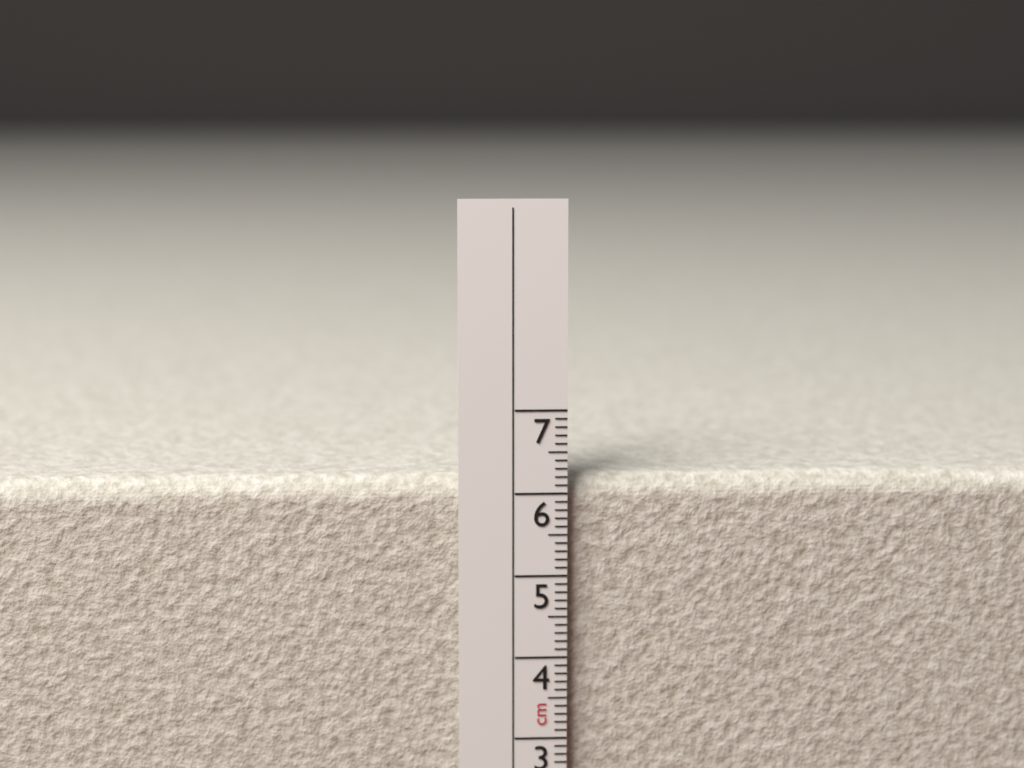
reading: 6.2 cm
